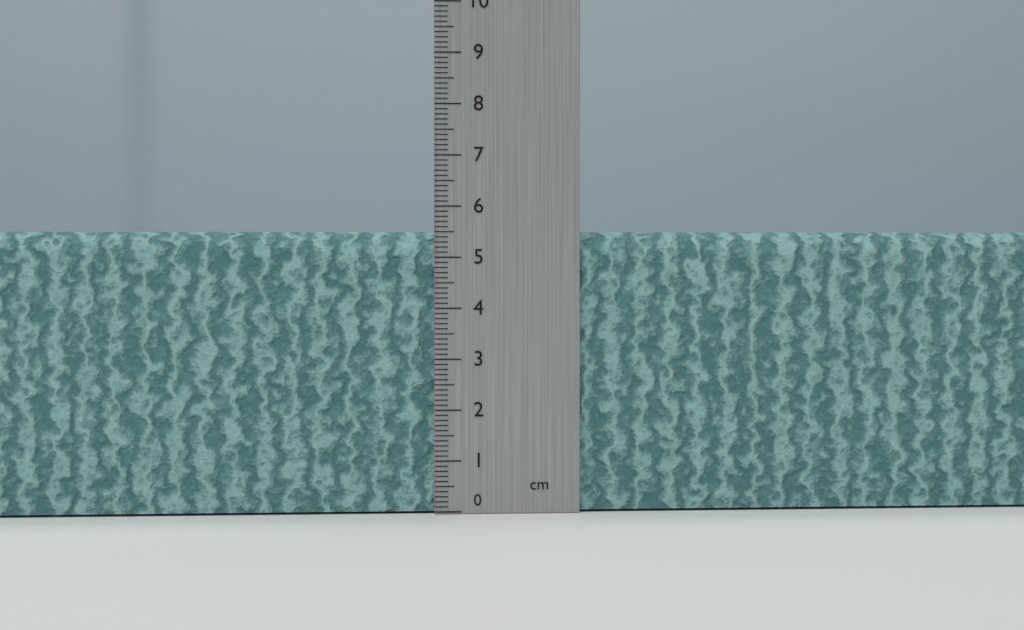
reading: 5.5 cm
